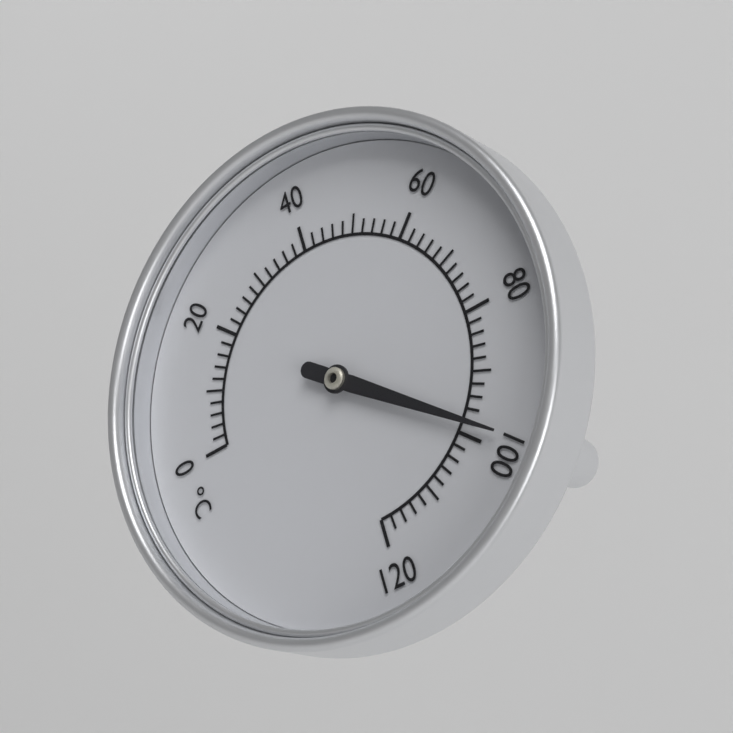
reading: 98 °C
